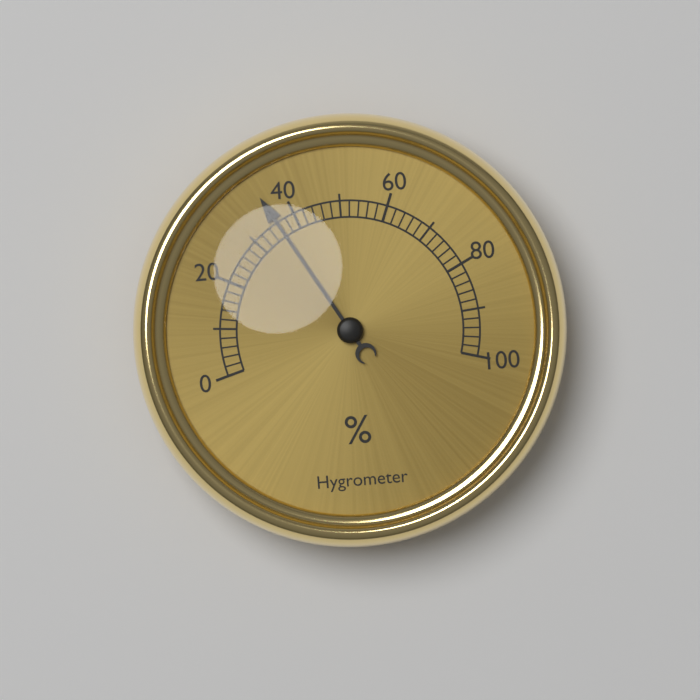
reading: 36 %
